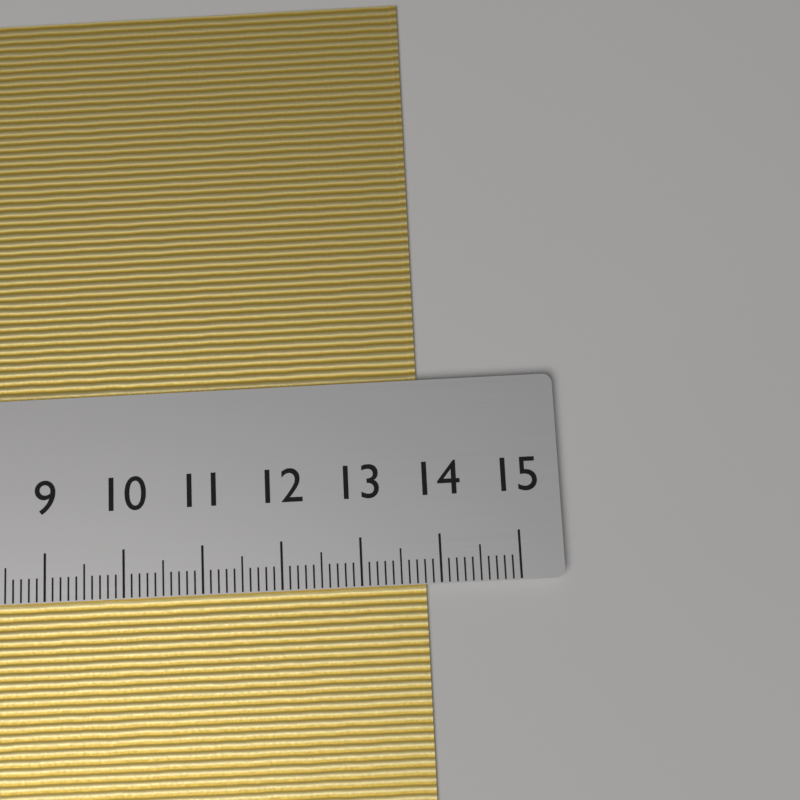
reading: 13.8 cm
